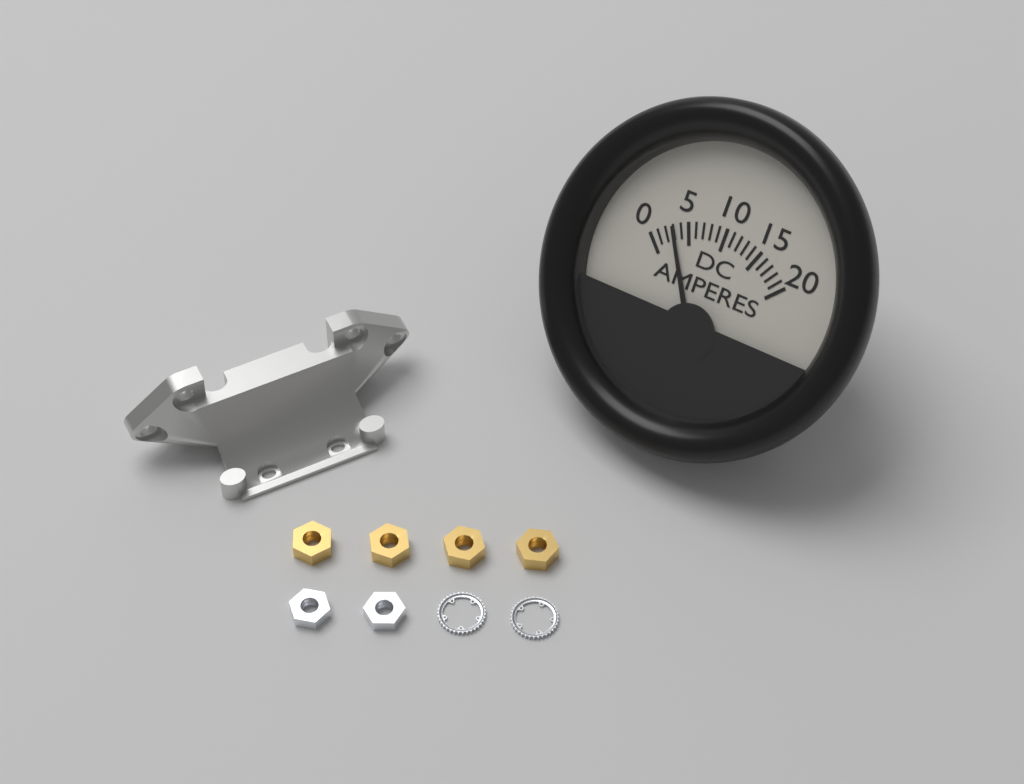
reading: 3 A
